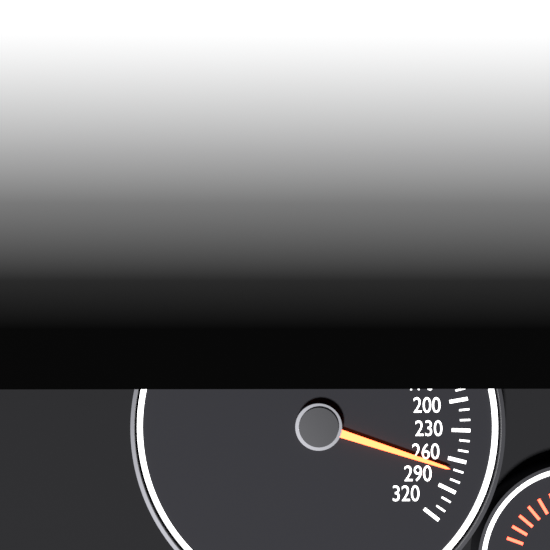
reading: 270 km/h
